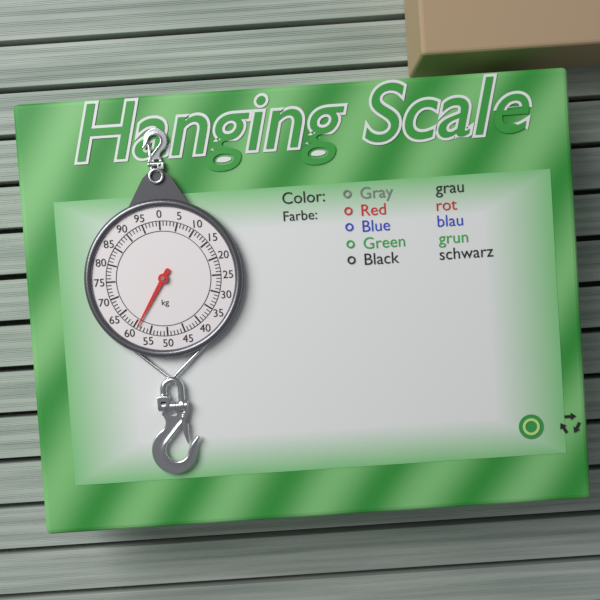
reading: 59 kg
